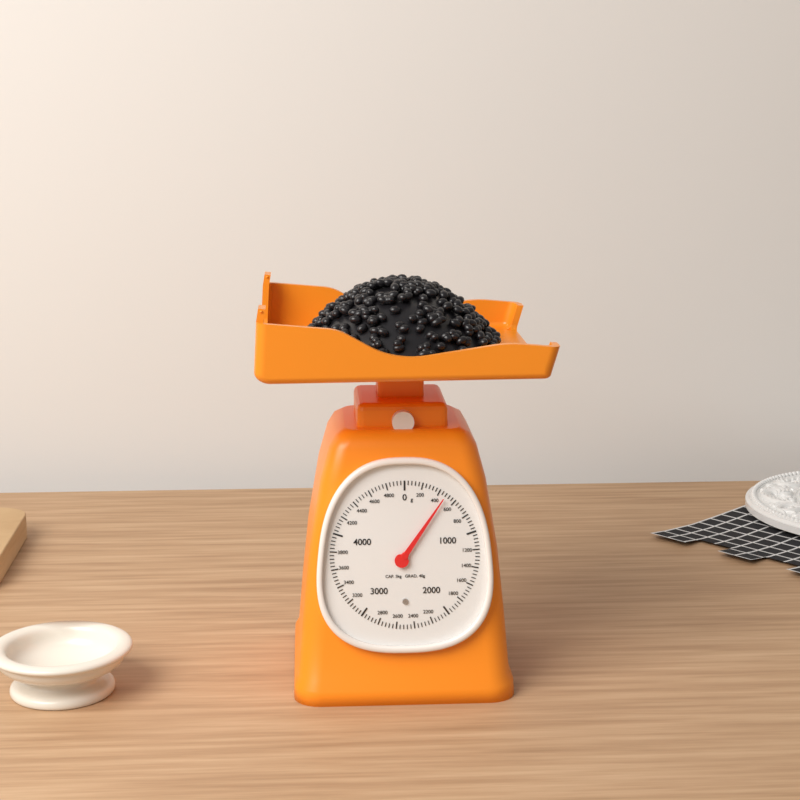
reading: 480 g
